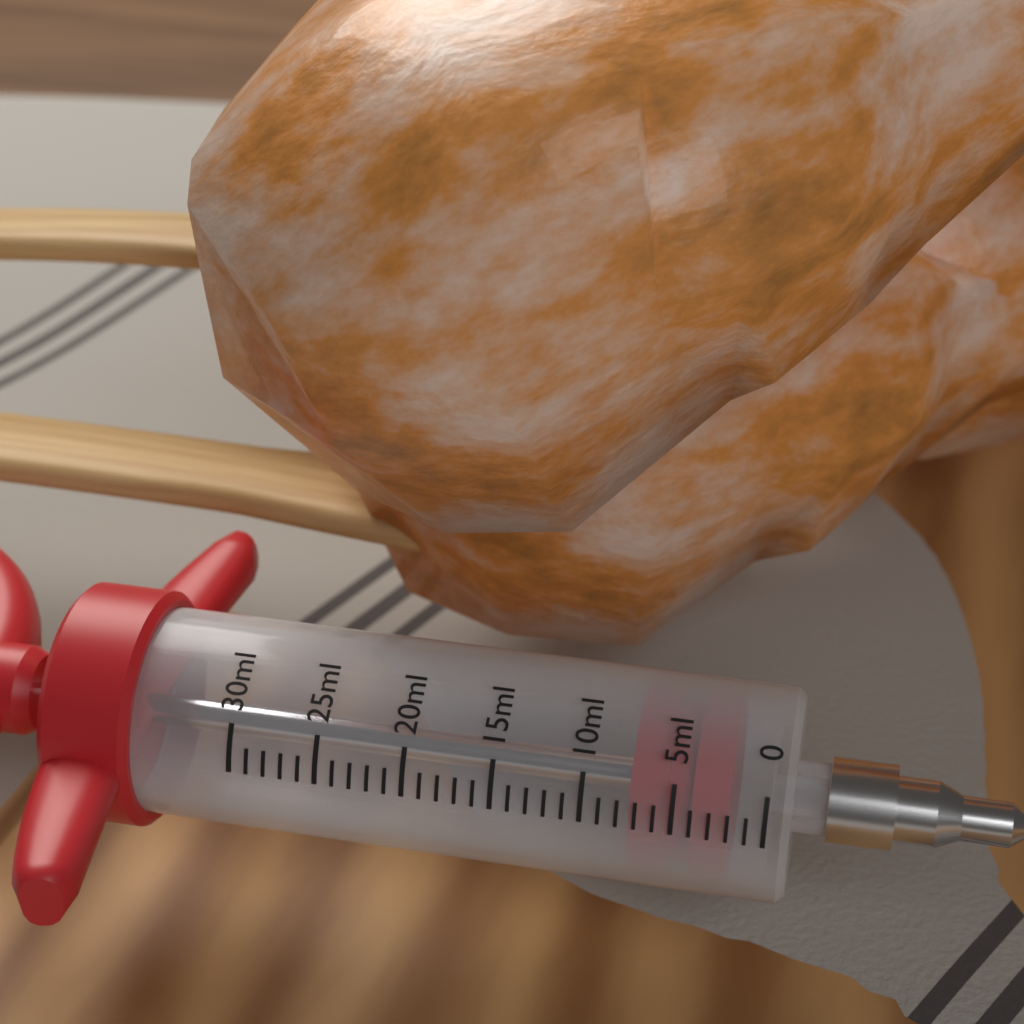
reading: 2 ml
